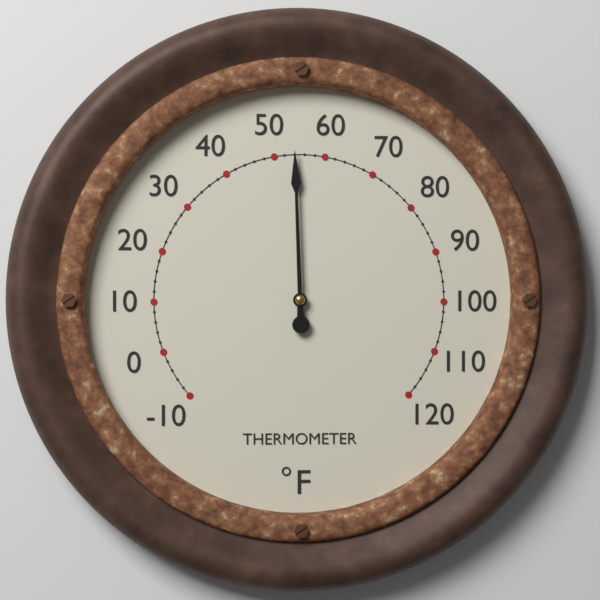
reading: 54 °F
